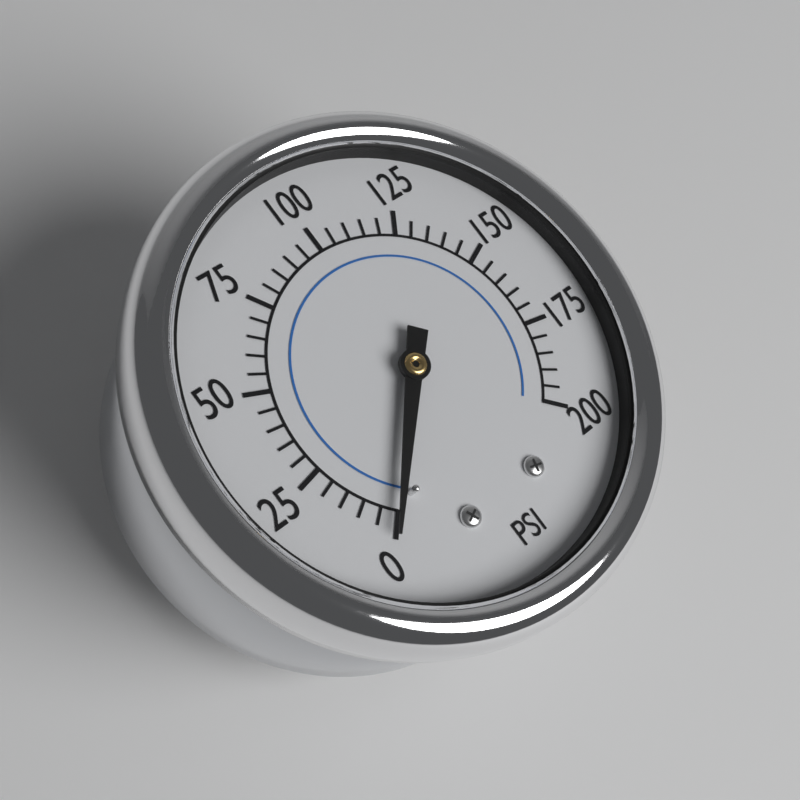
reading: 0 psi
